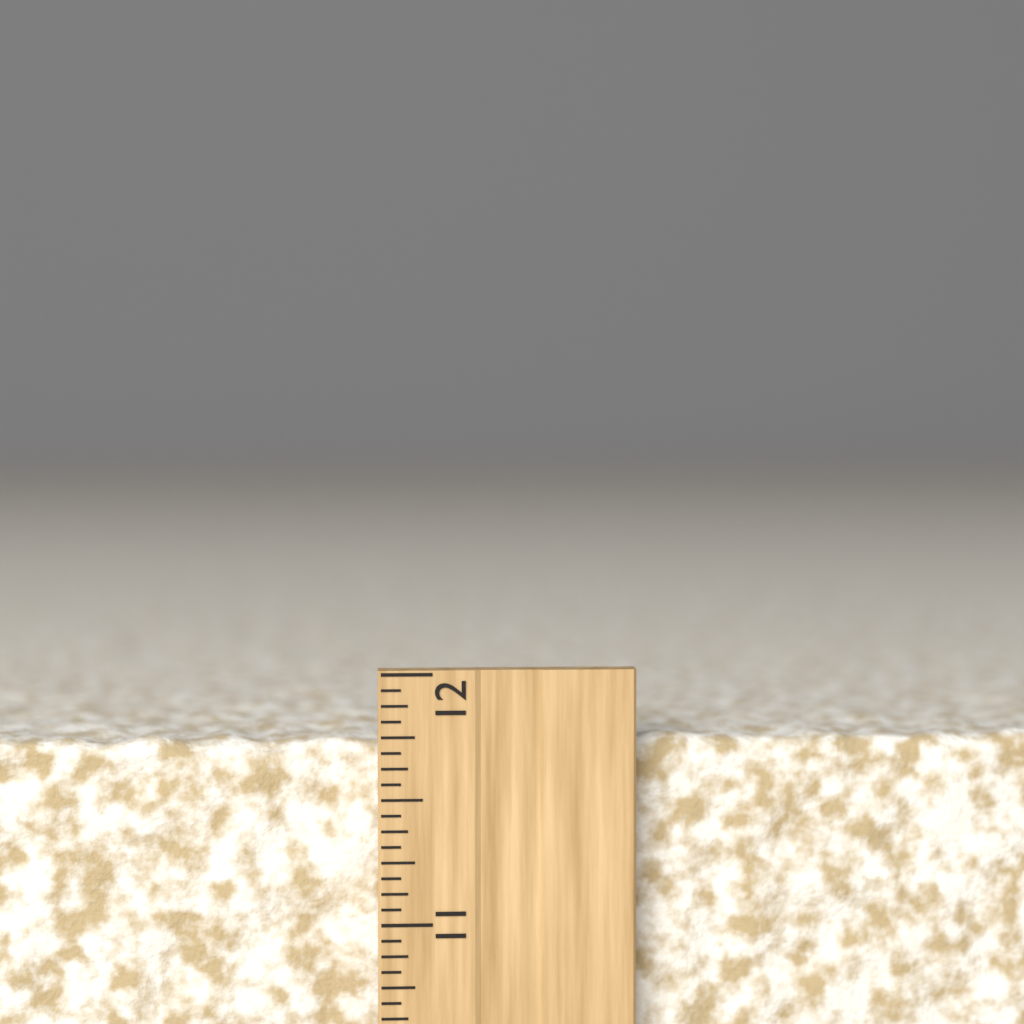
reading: 11.7500 inch
